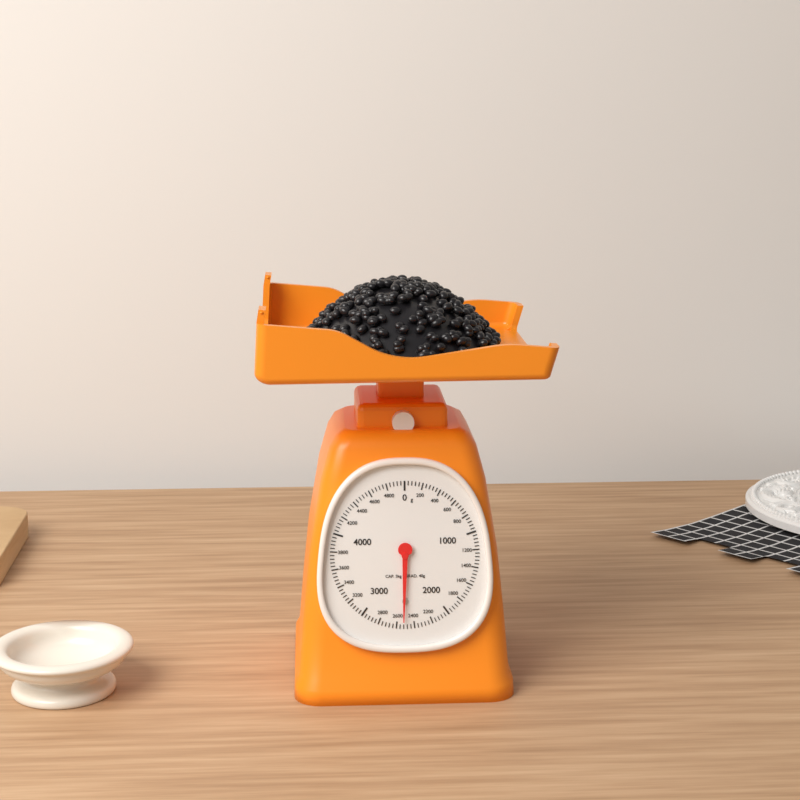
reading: 2520 g
